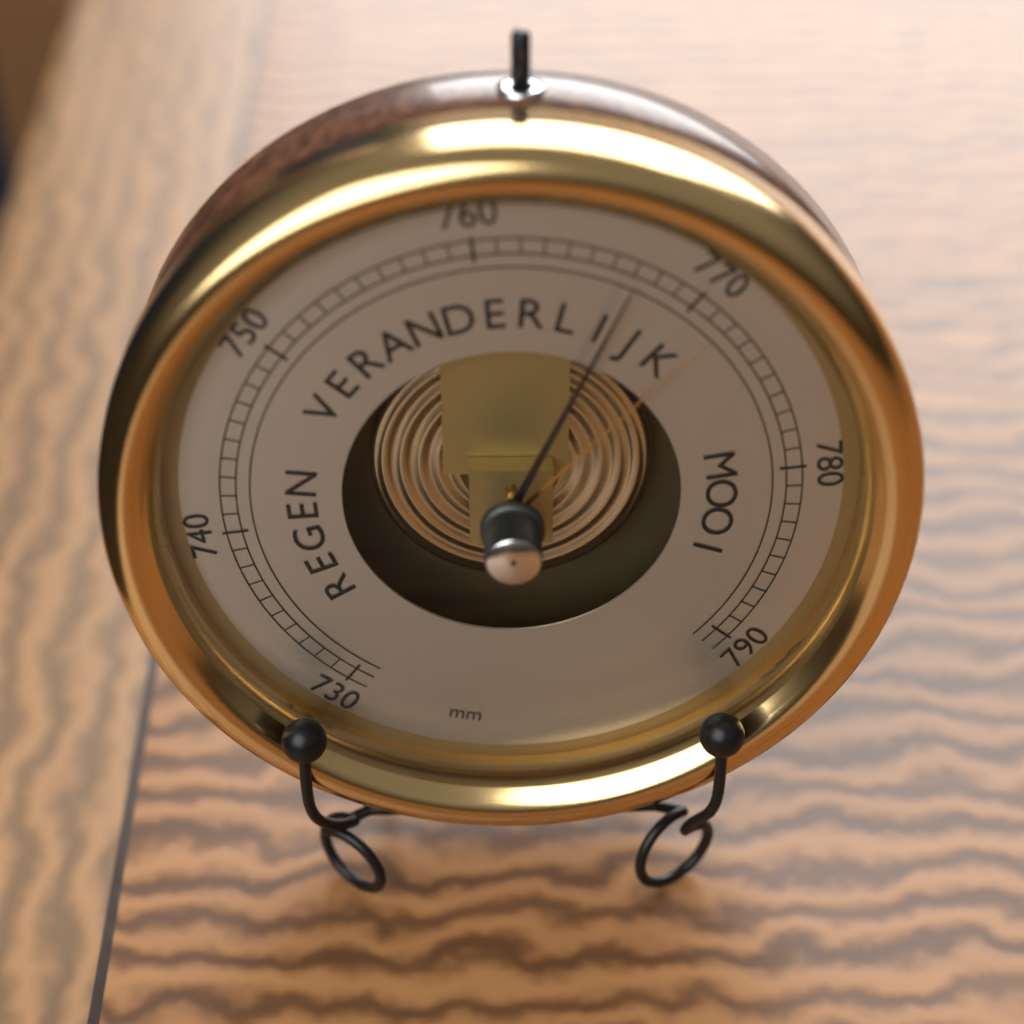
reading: 767 mm
